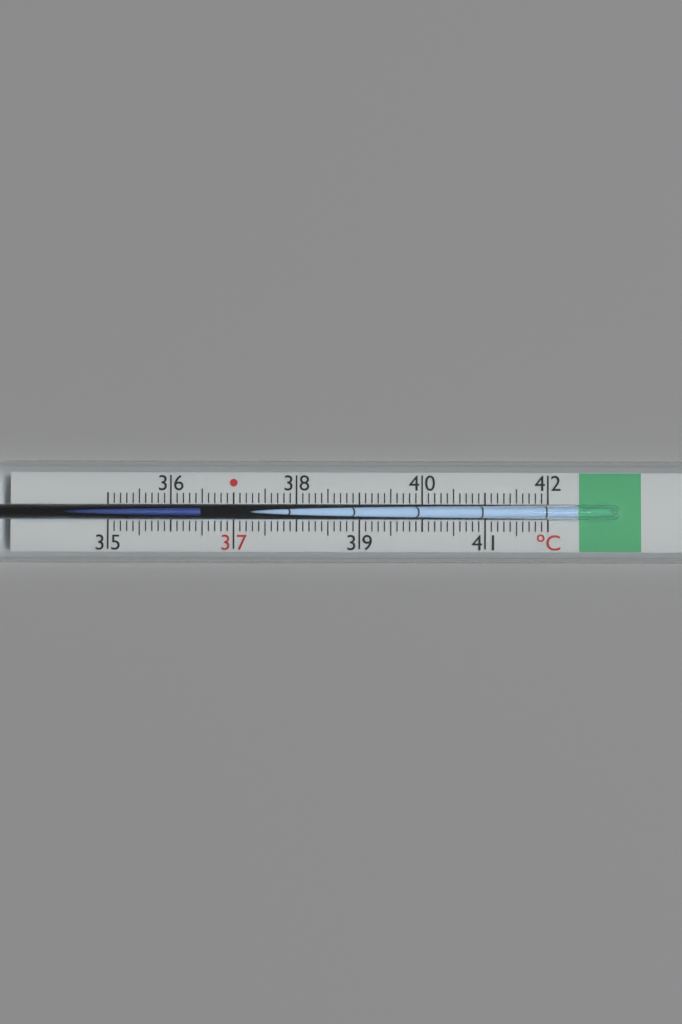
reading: 36.5 °C
